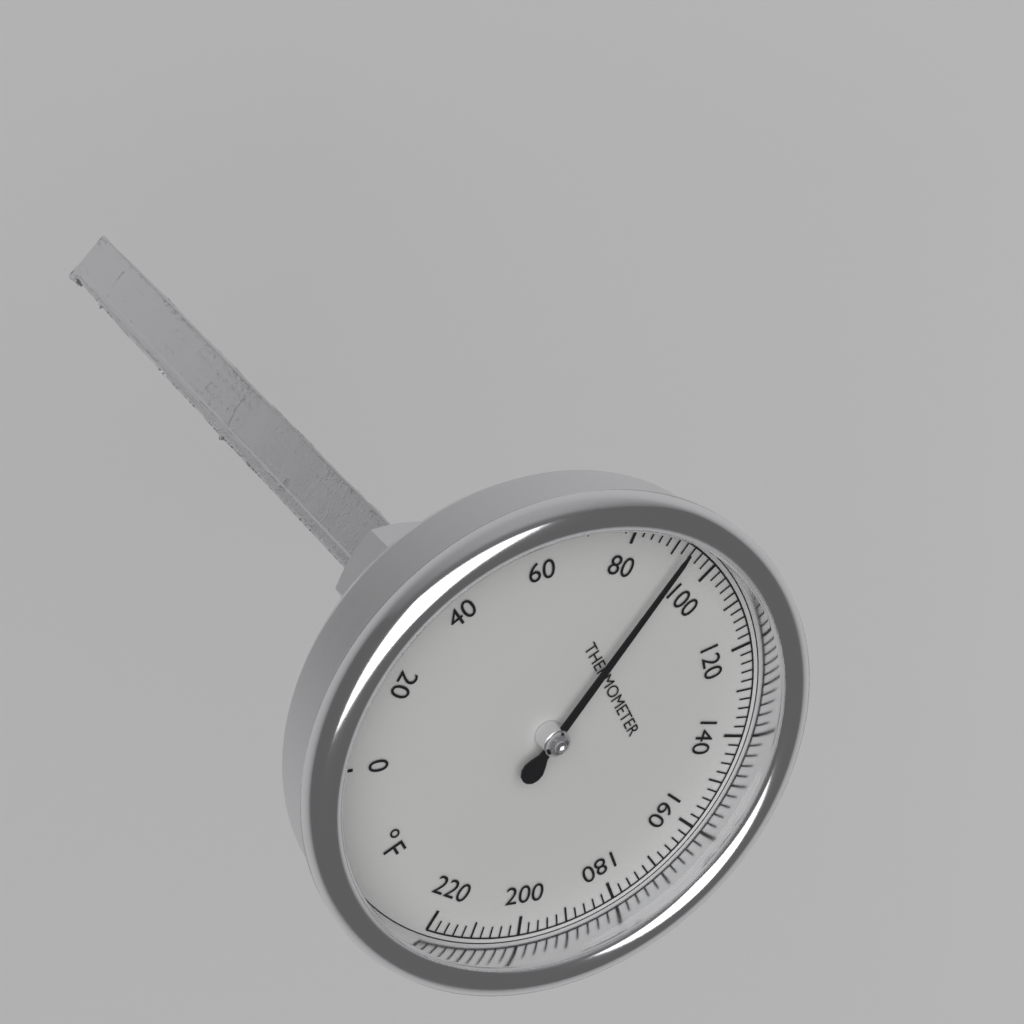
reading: 92 °F
